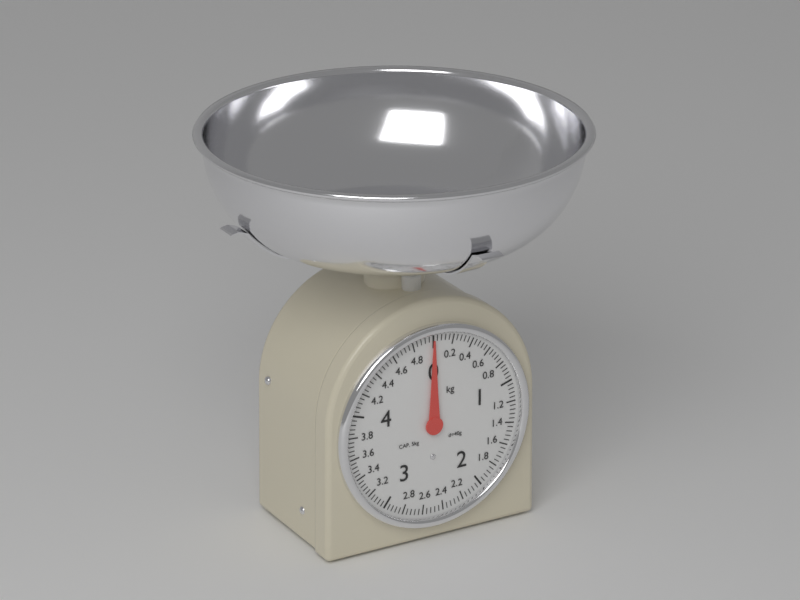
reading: 0.00 kg
